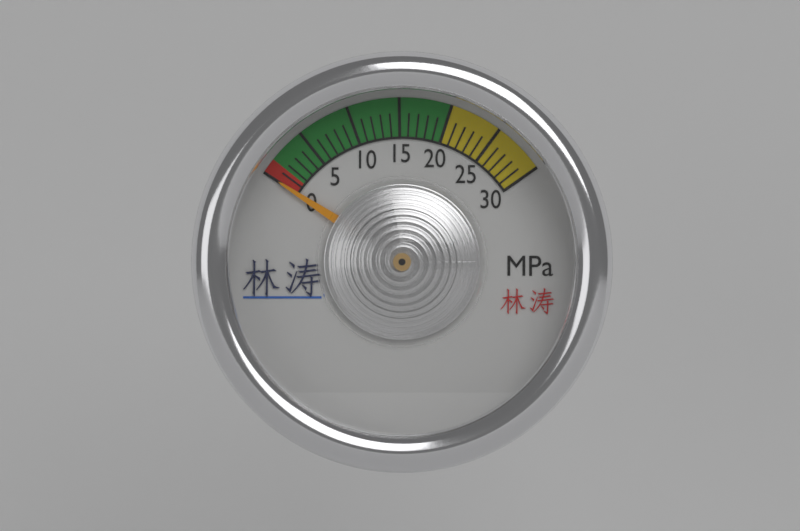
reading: 0 MPa
